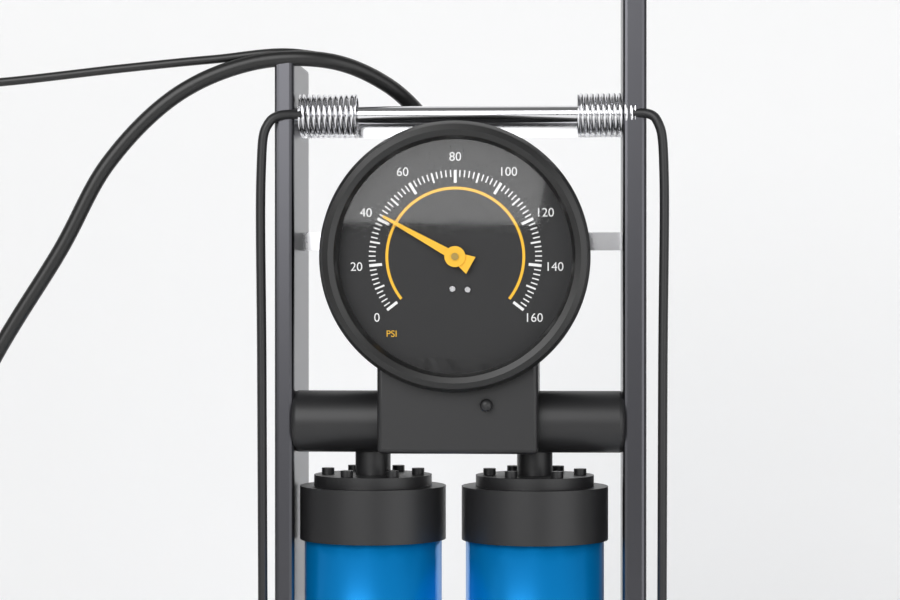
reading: 42 psi
